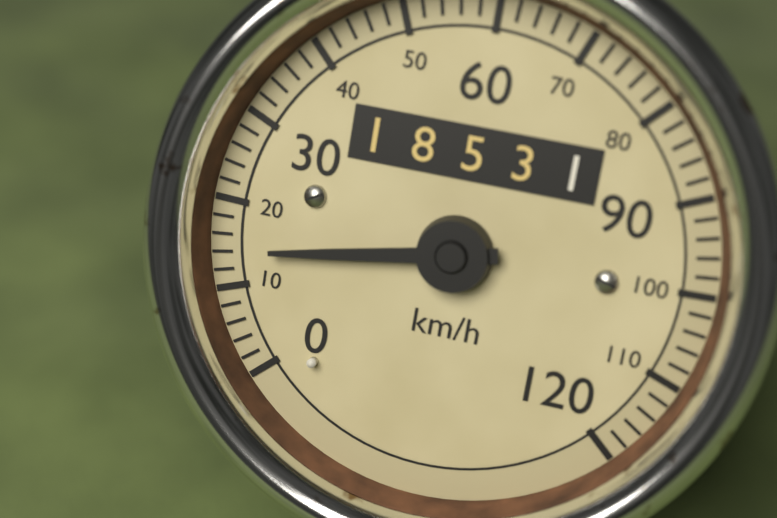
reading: 14 km/h
